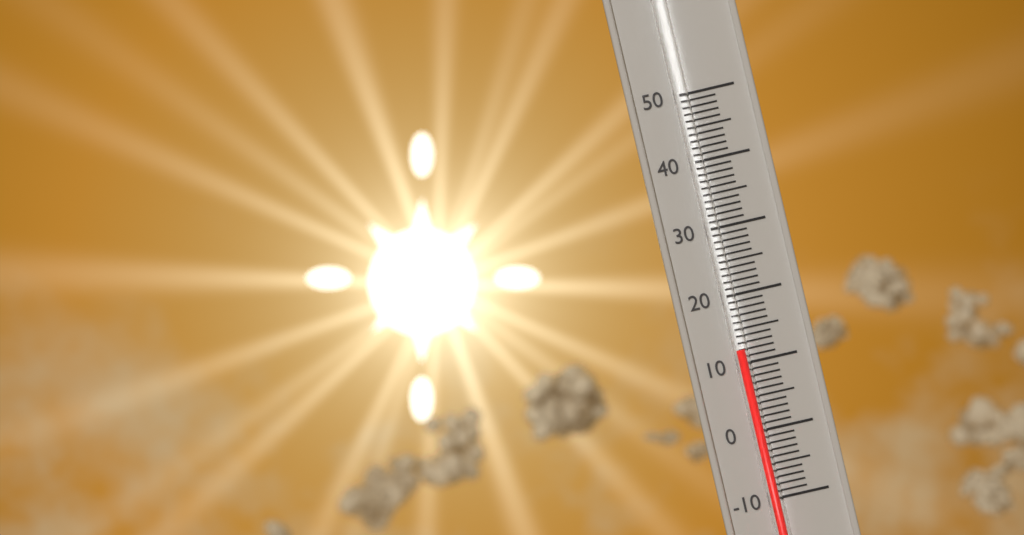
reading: 12 (no unit)
